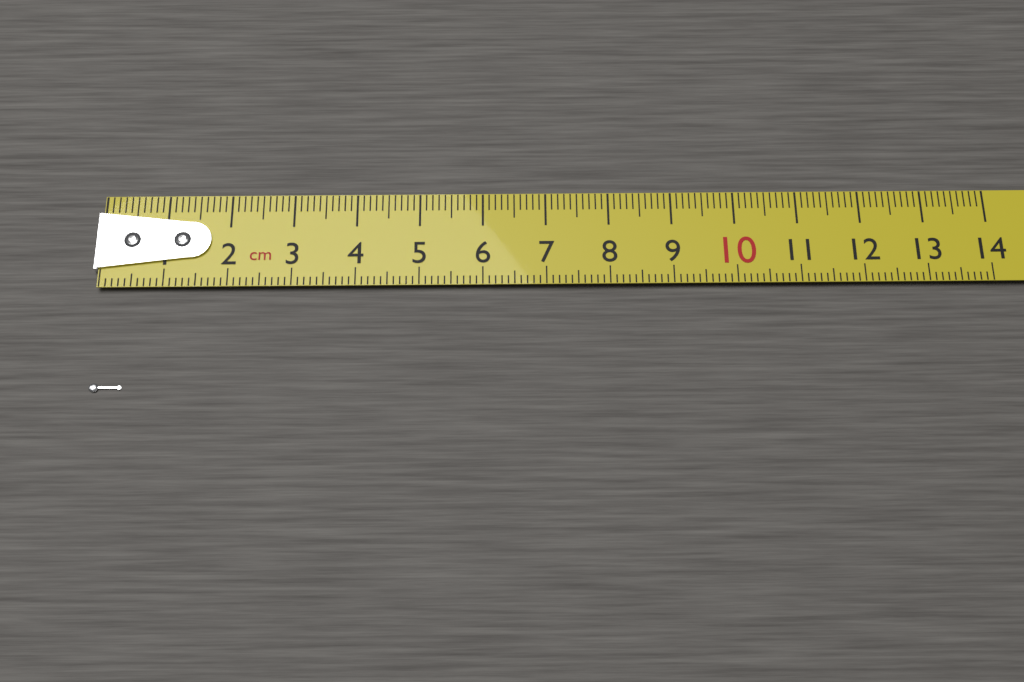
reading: 0.5 cm
